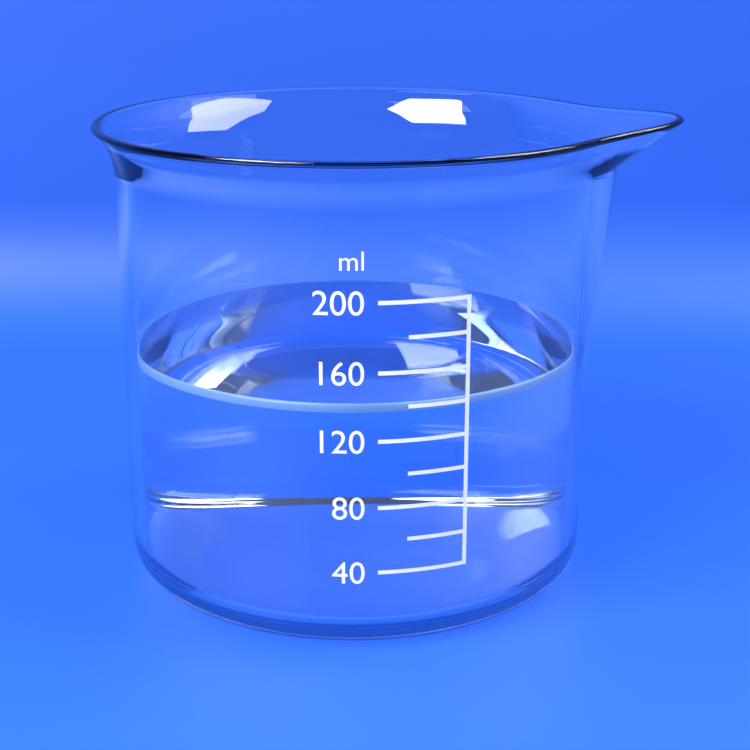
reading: 140 ml
